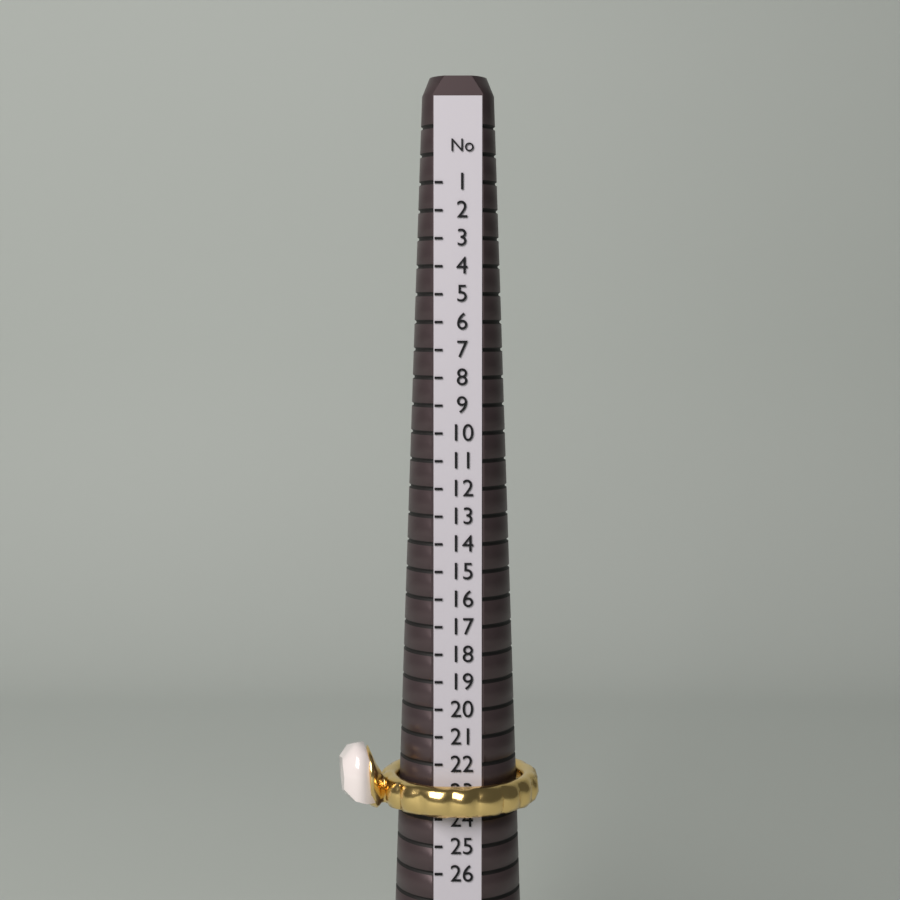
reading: 24 (no unit)
